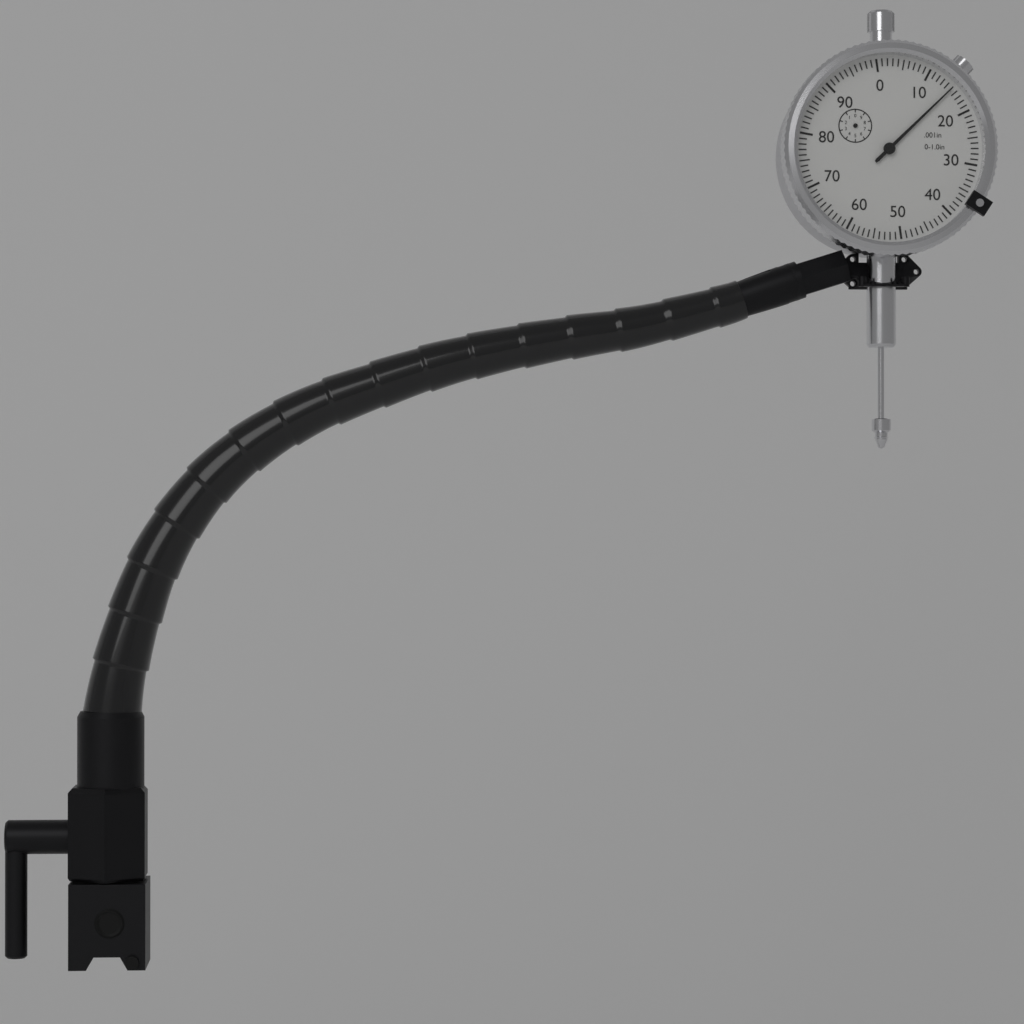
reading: 0.015 in
